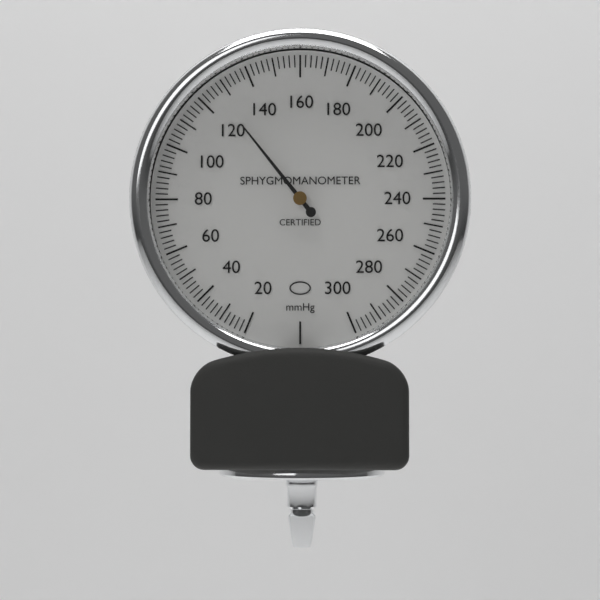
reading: 126 mmHg
